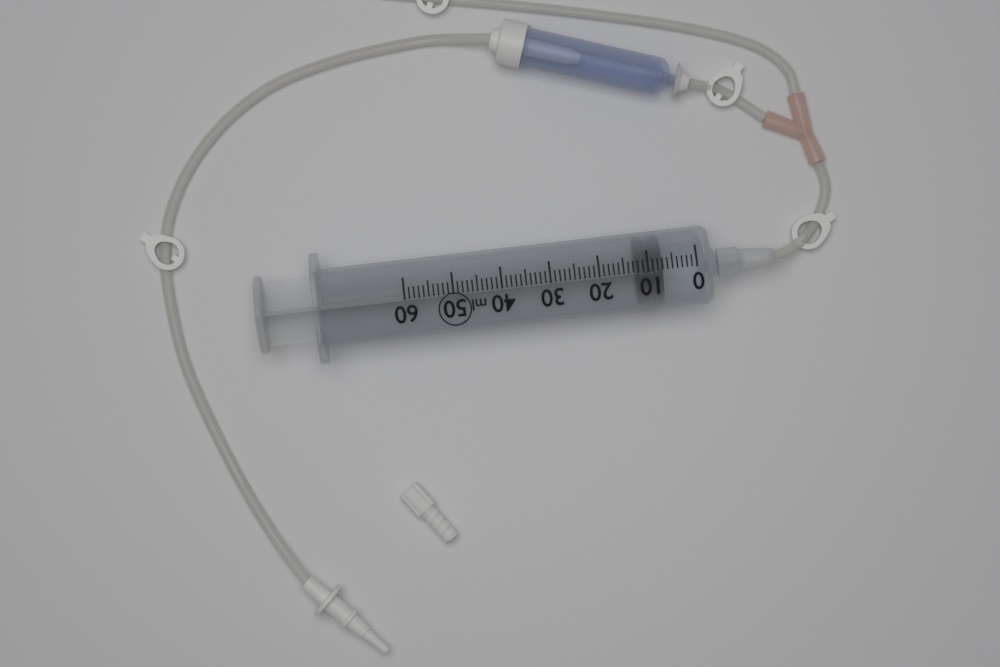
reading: 7 ml
